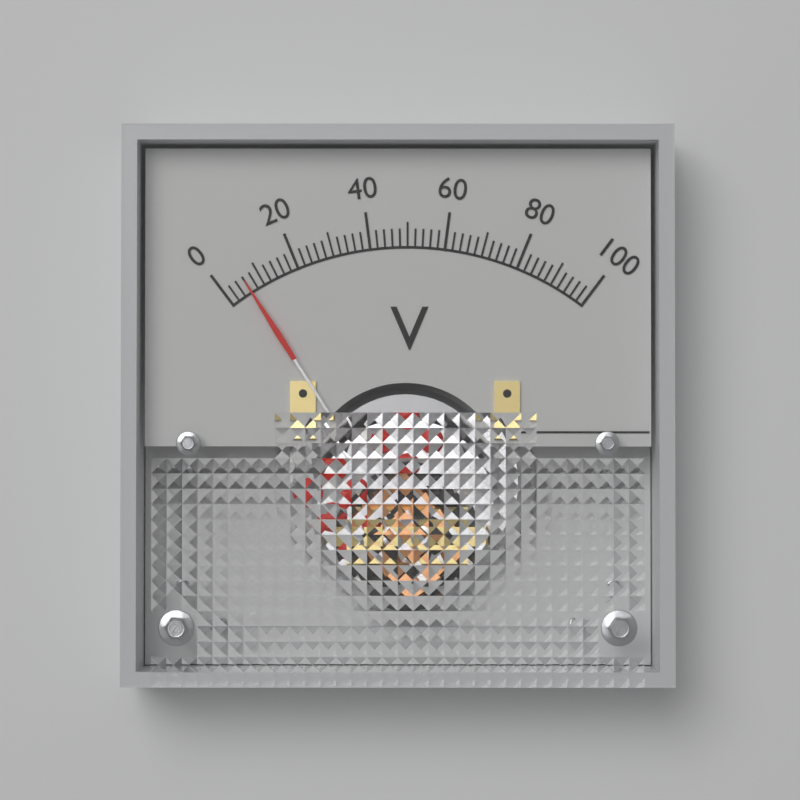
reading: 6 V
